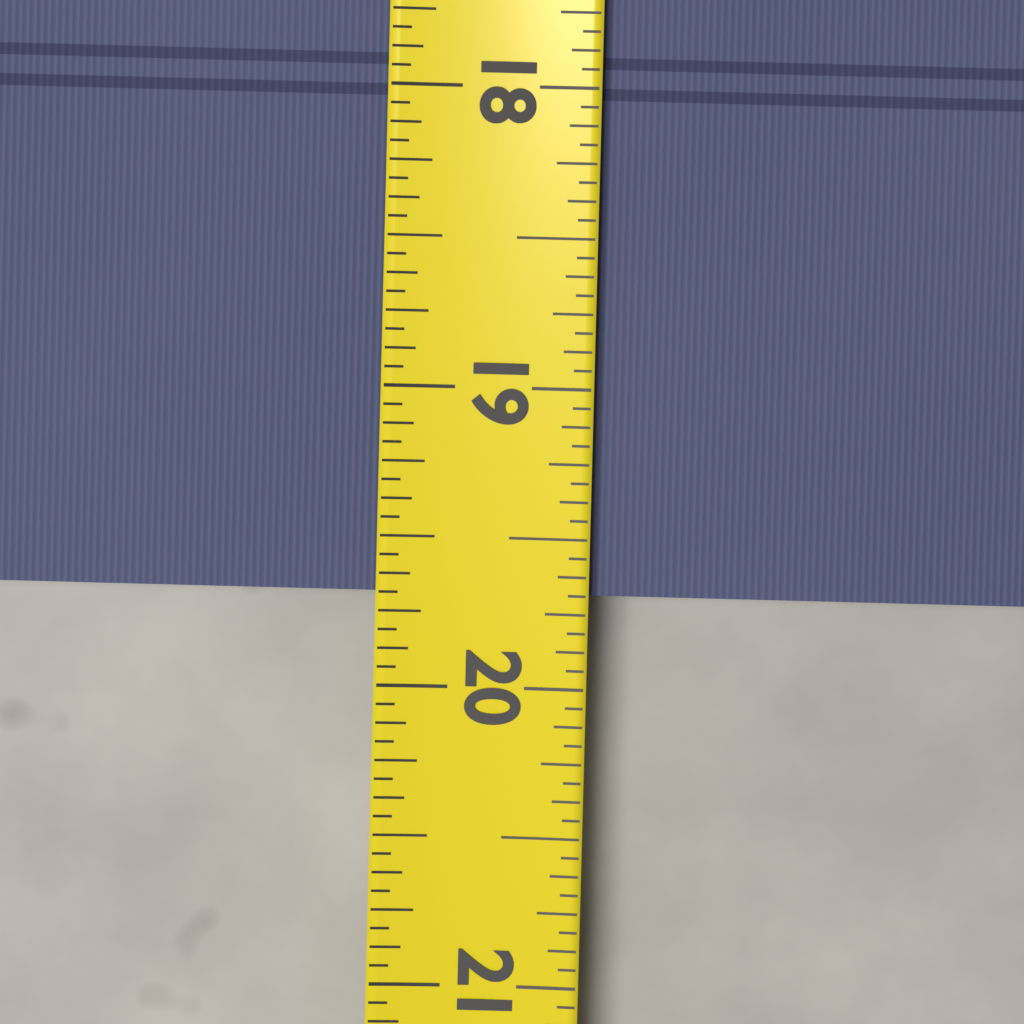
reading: 19.6875 (no unit)
